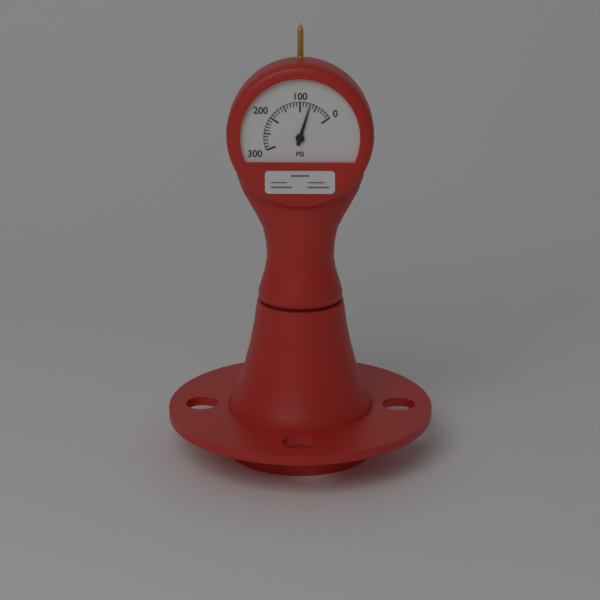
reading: 70 psi
